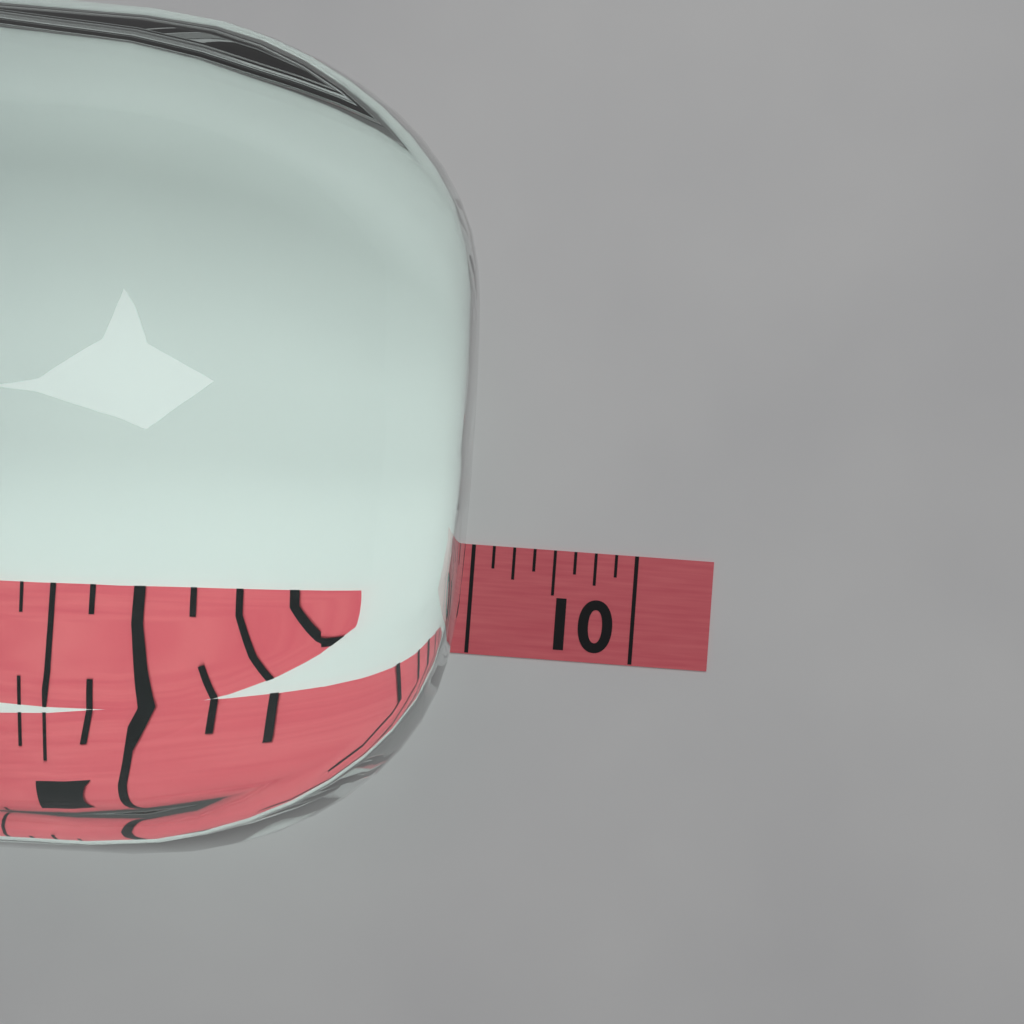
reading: 9.000 (no unit)
